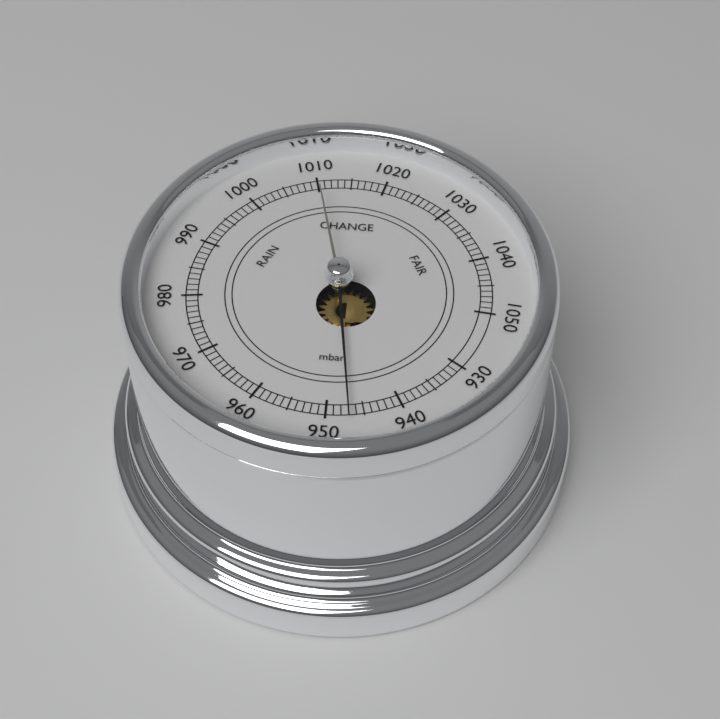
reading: 947 mbar
